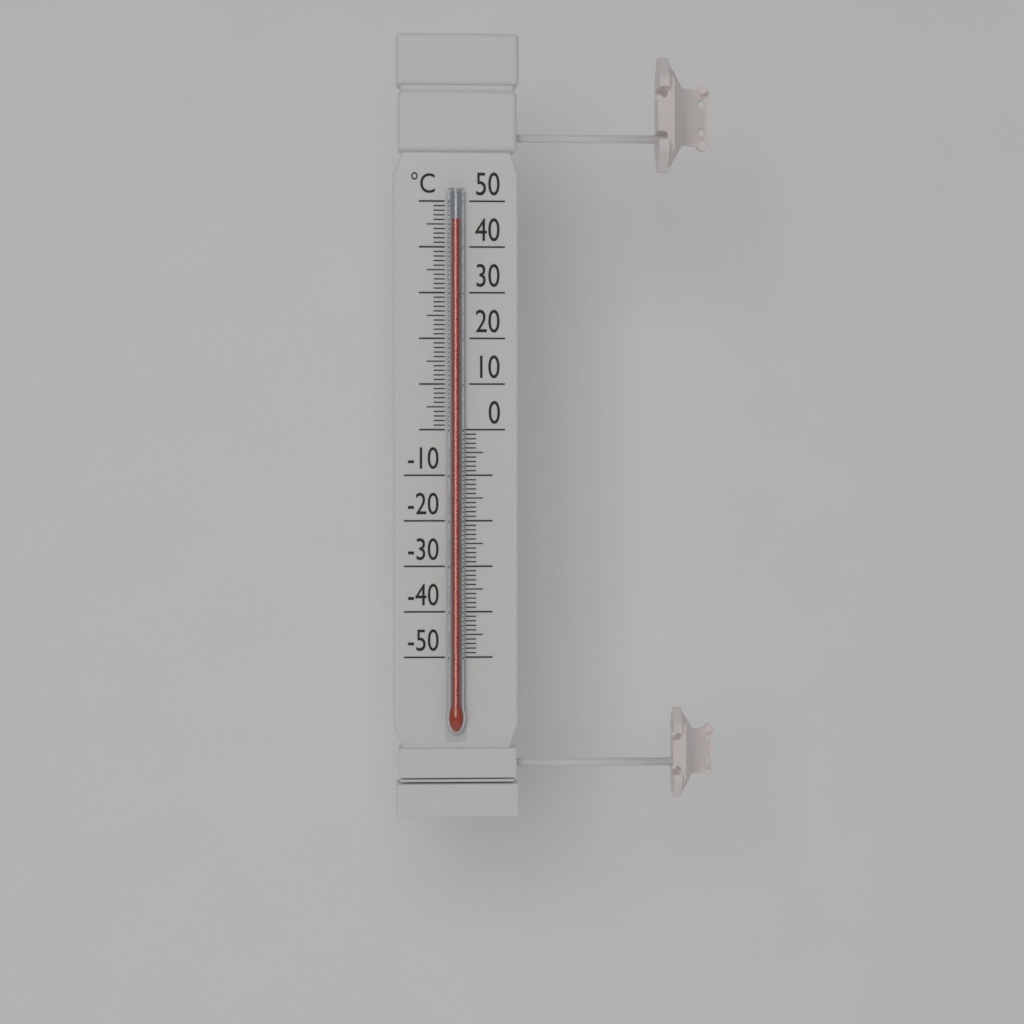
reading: 46 °C
